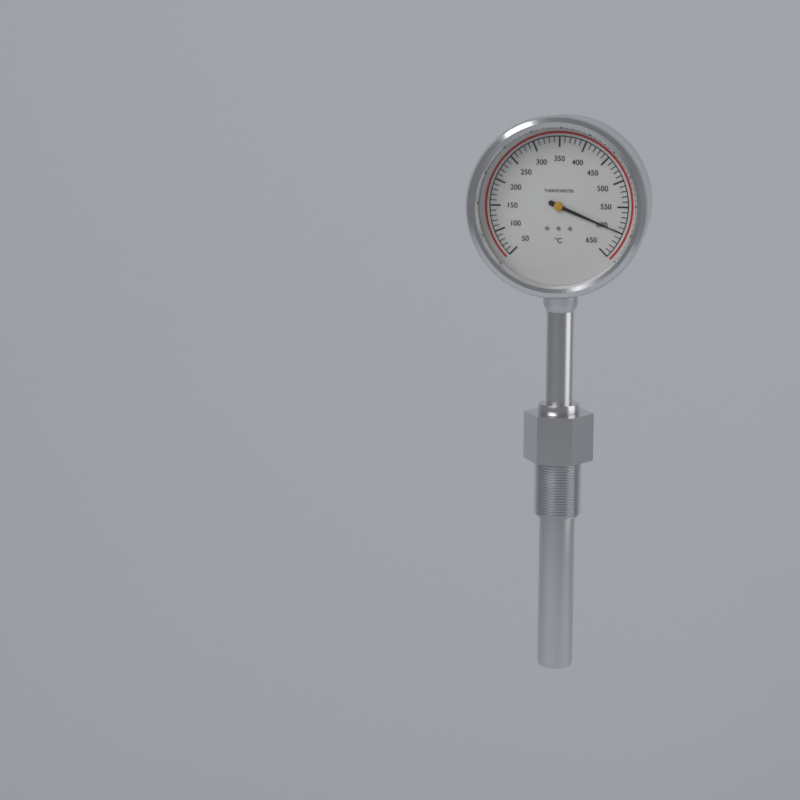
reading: 600 °C
